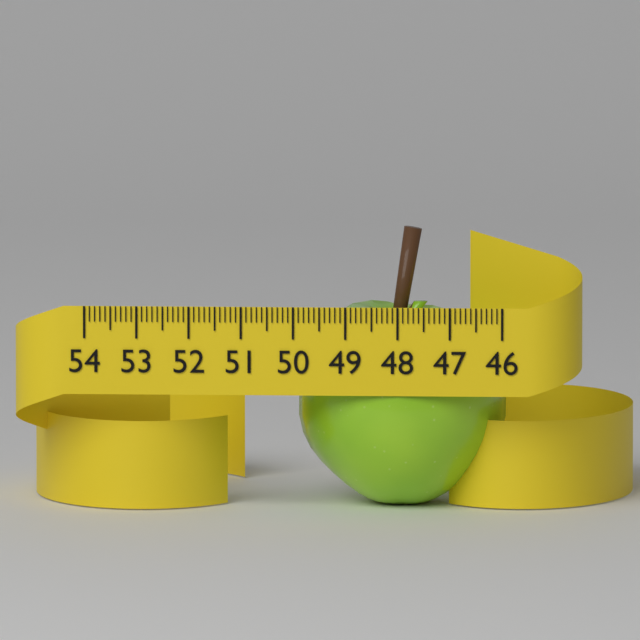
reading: 50.0 (no unit)
